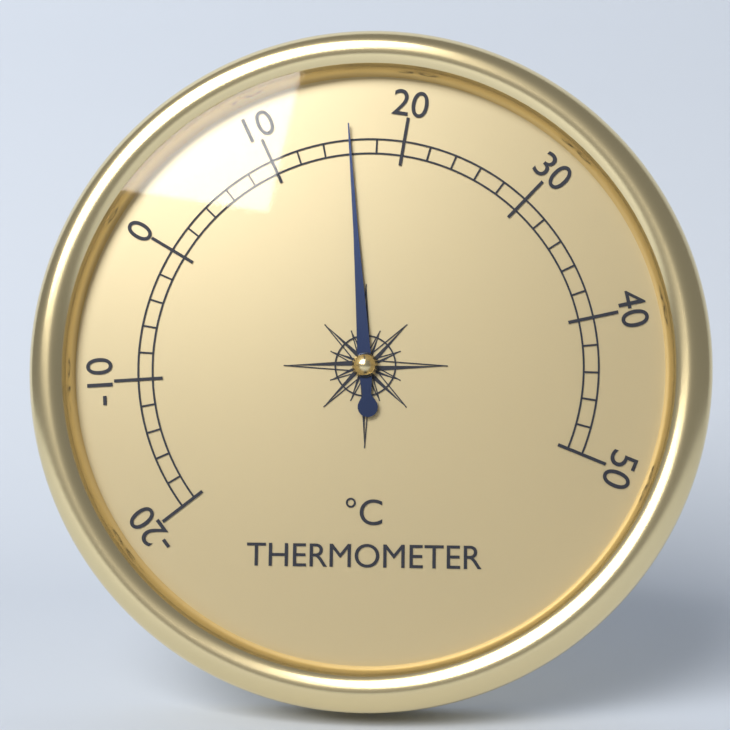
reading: 16 °C
